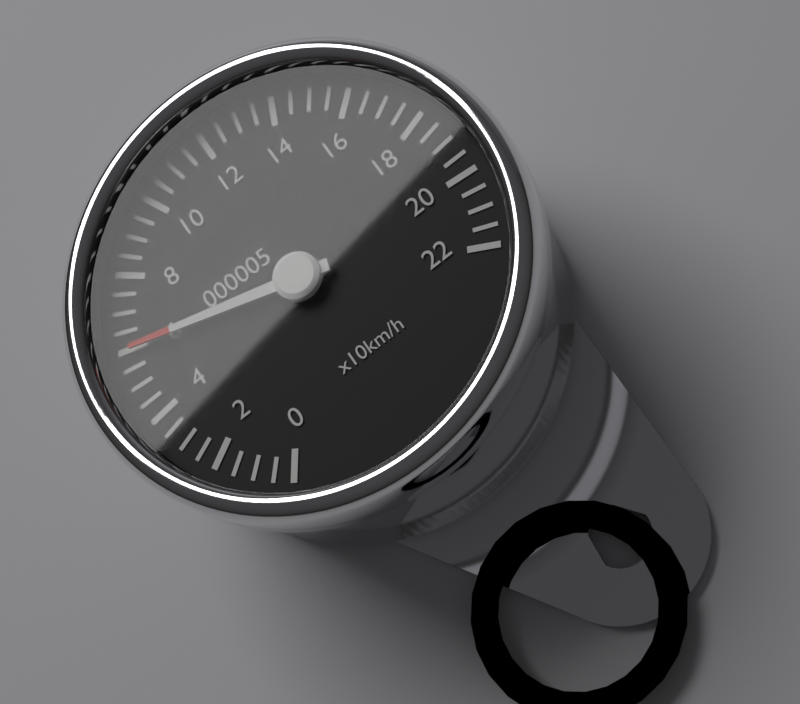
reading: 60 km/h
